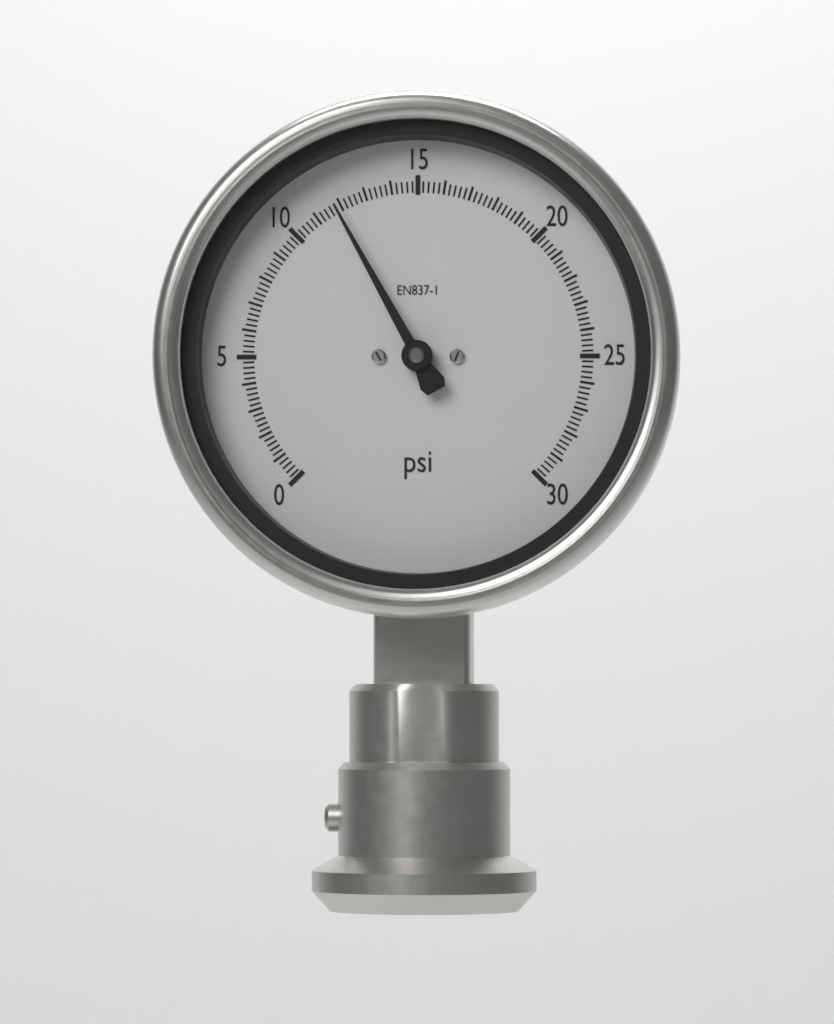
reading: 11.8 psi
